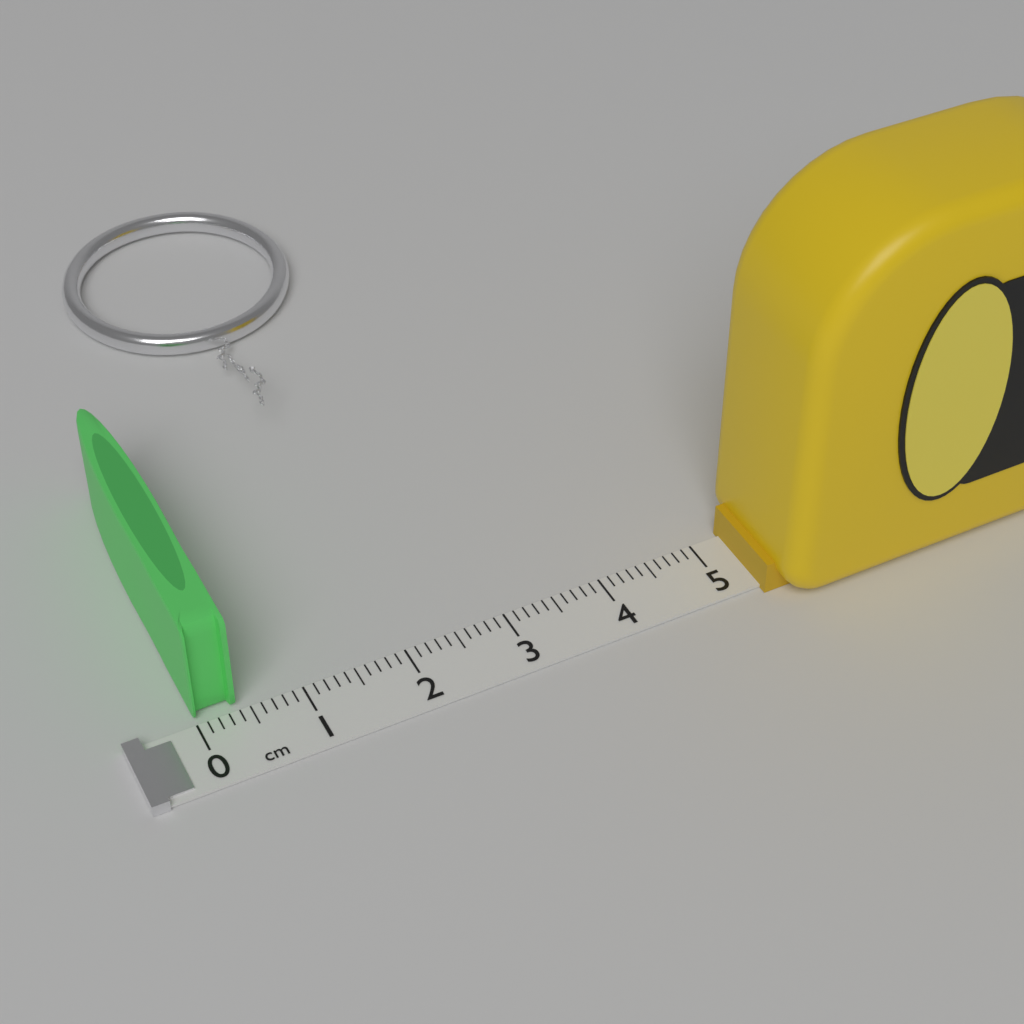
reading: 0.4 cm
